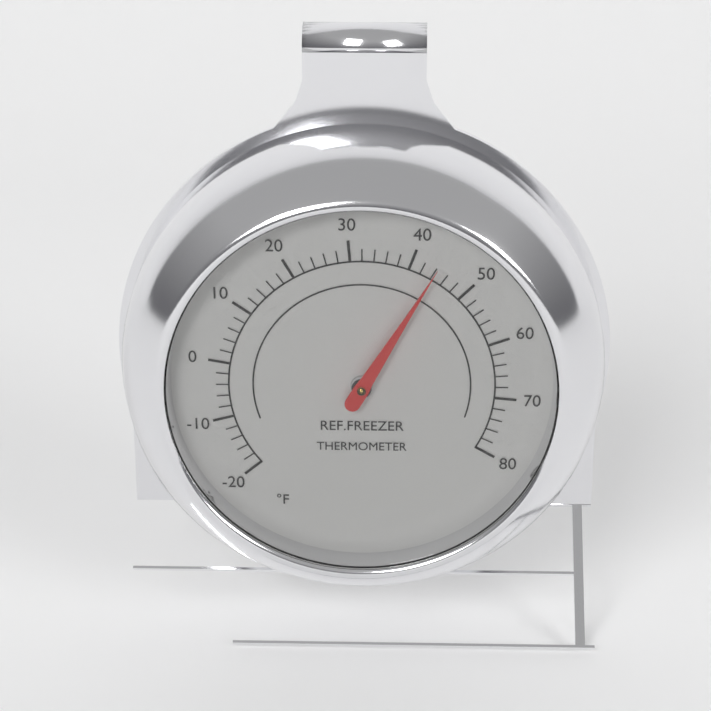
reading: 44 °F
